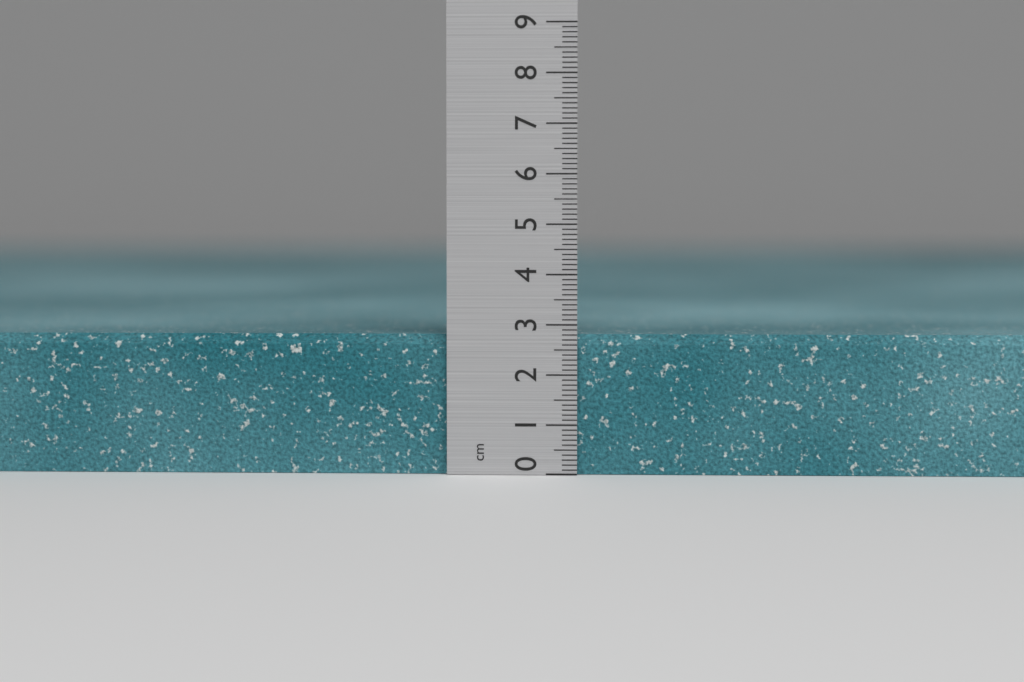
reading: 2.8 cm
